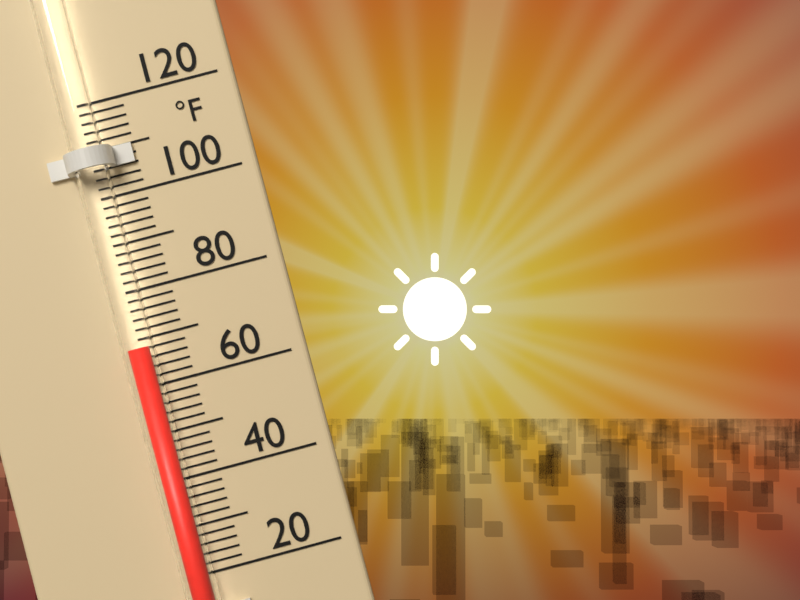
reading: 68 °F
